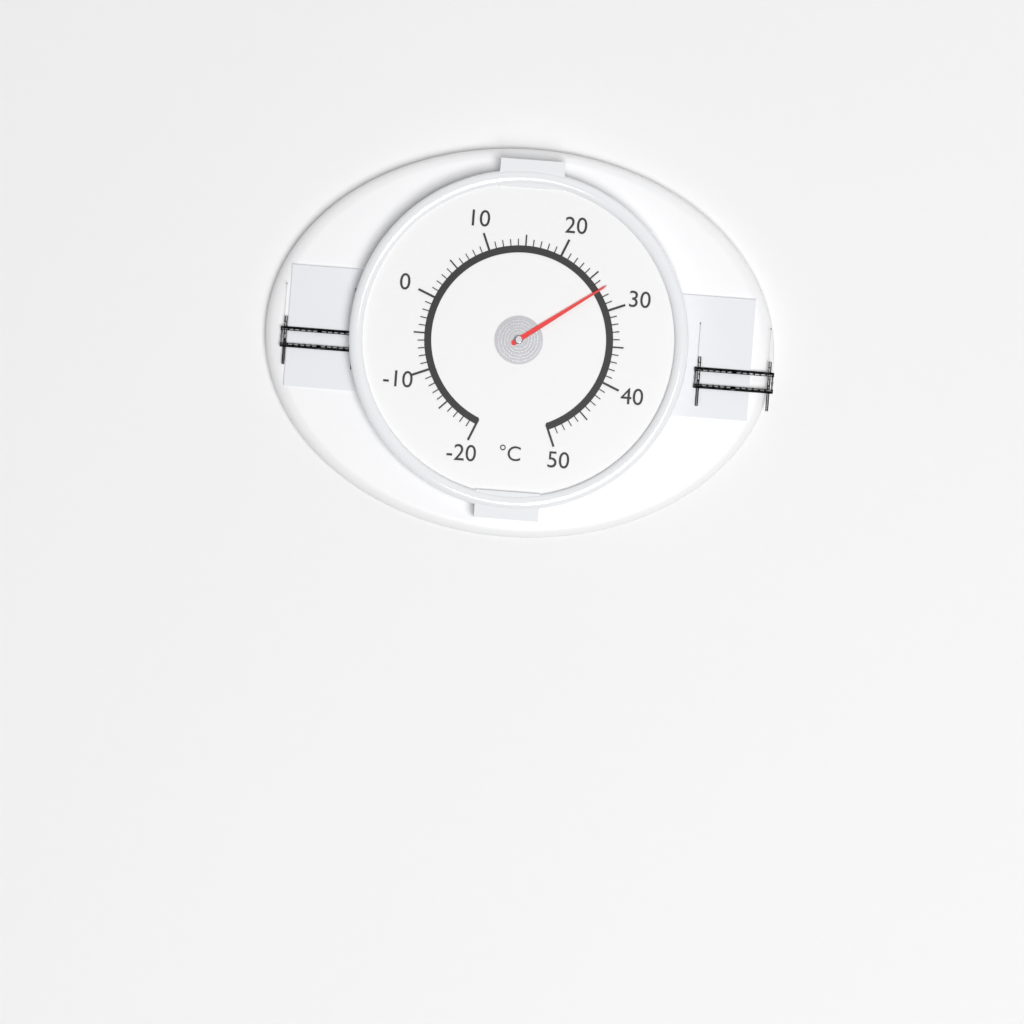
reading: 27 °C
